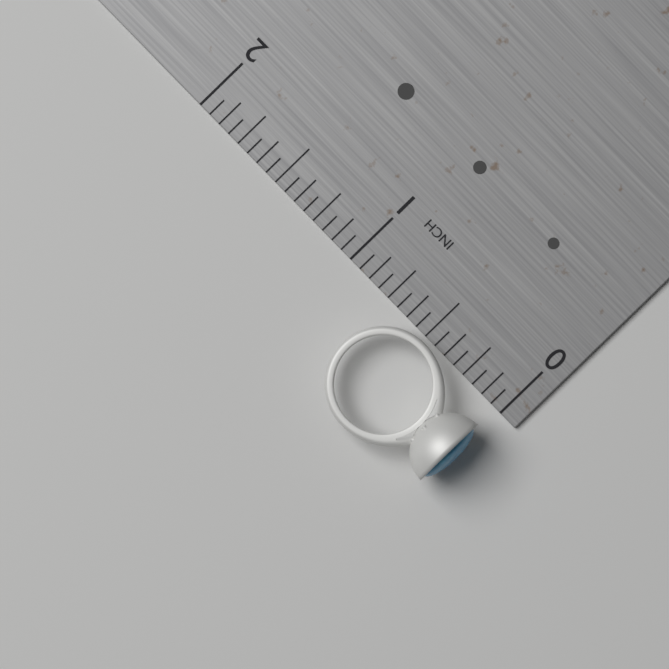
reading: 0.7500 in
